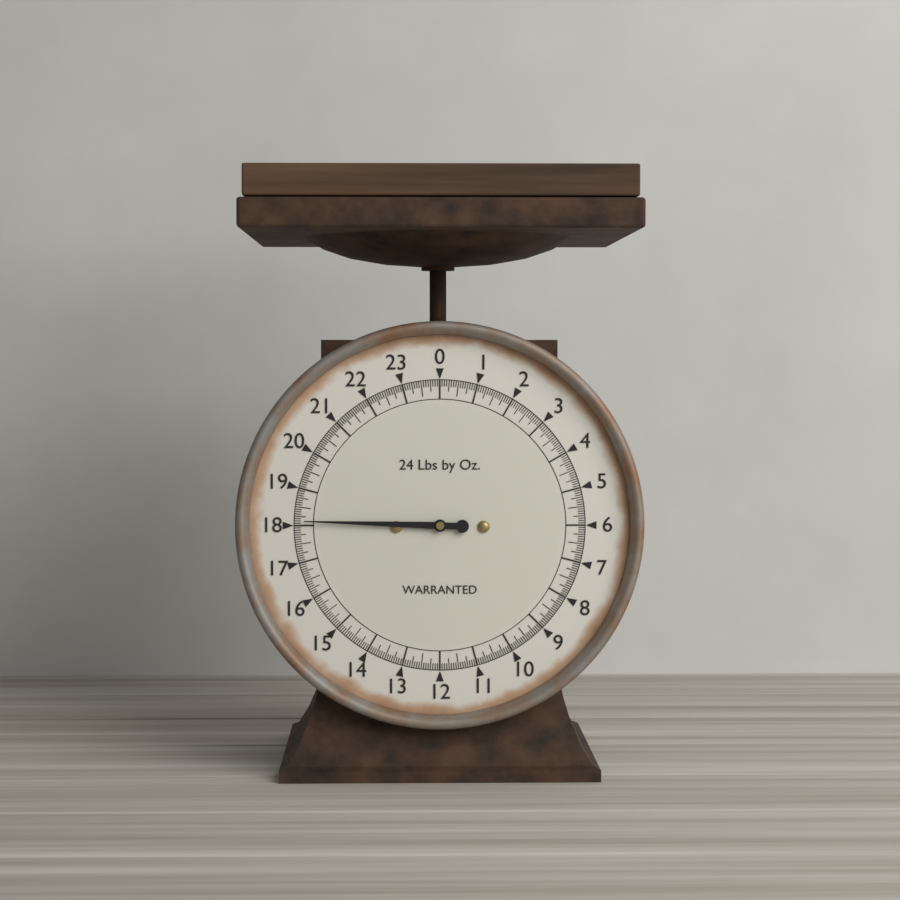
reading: 18.1250 lb
